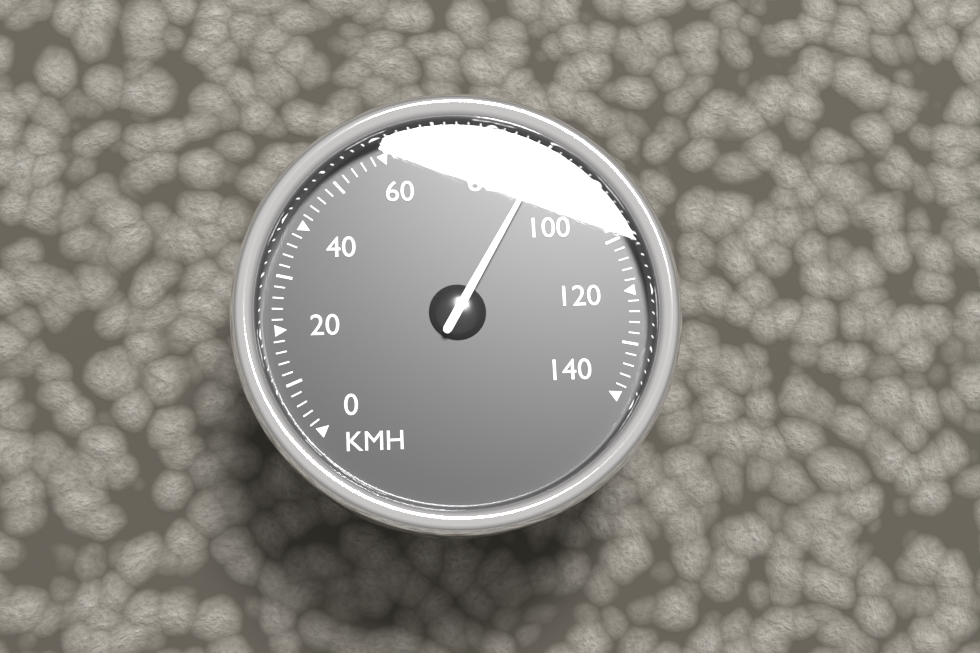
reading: 90 km/h
